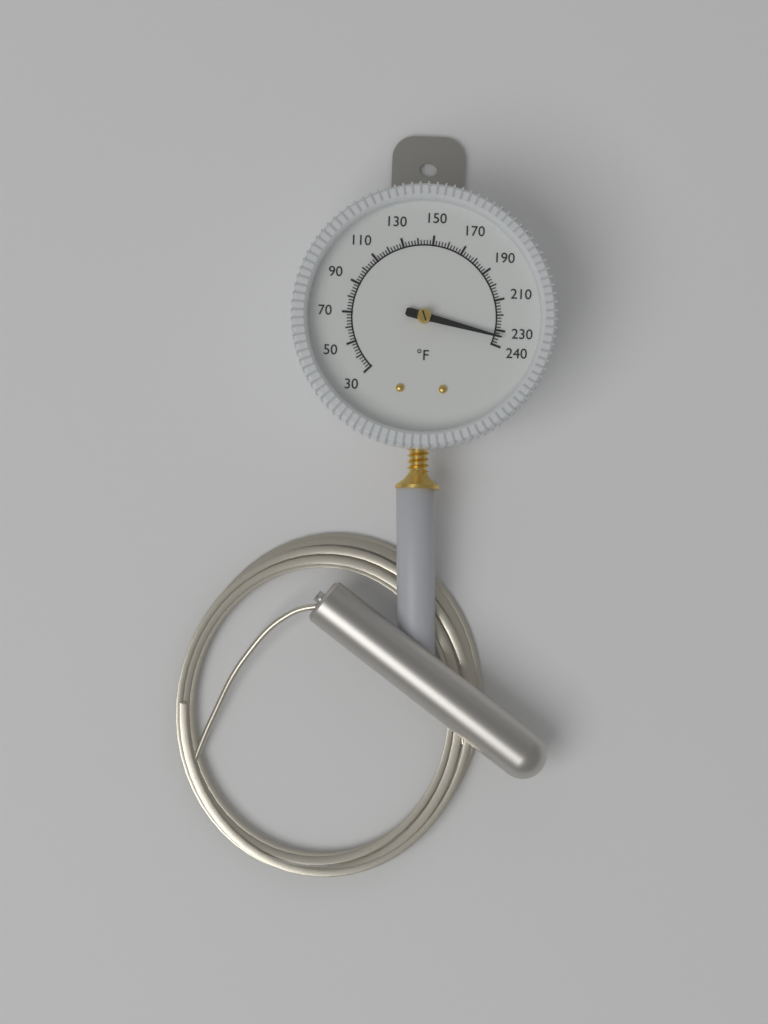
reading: 234 °F
